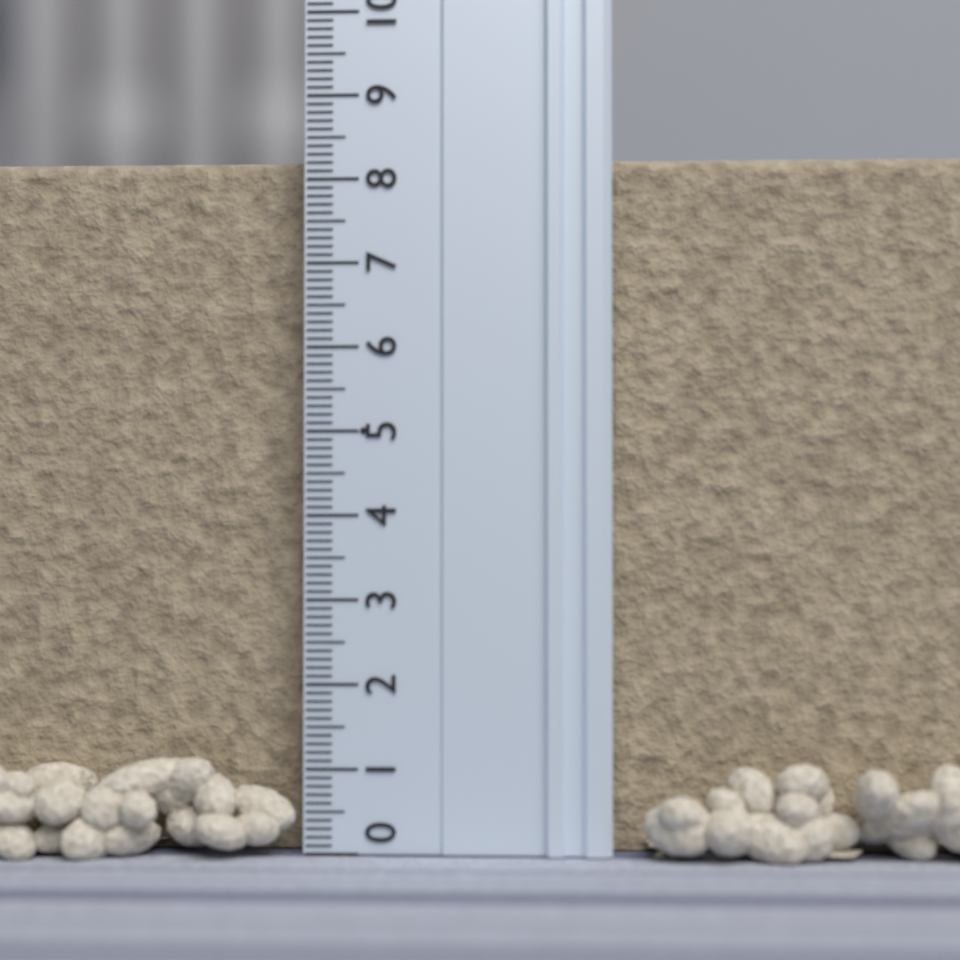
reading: 8.3 (no unit)
